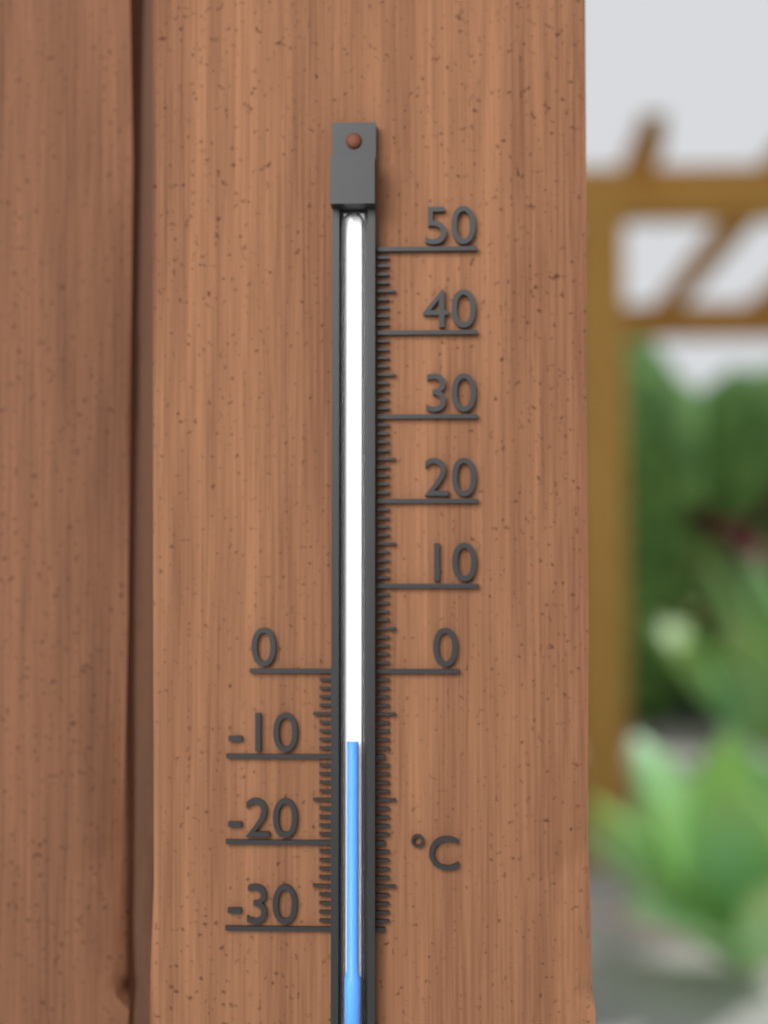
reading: -8 °C
